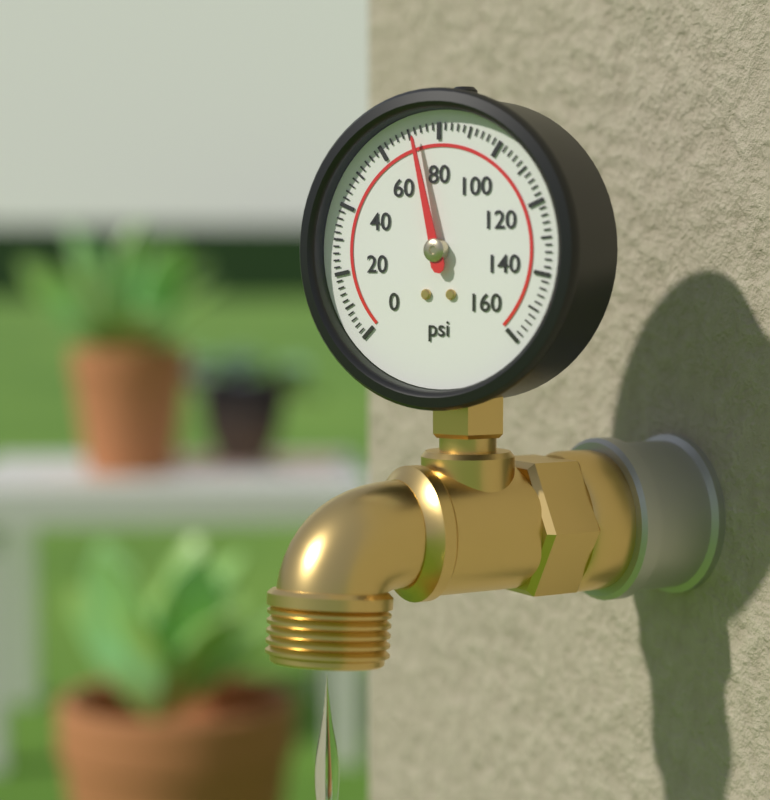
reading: 72 psi
